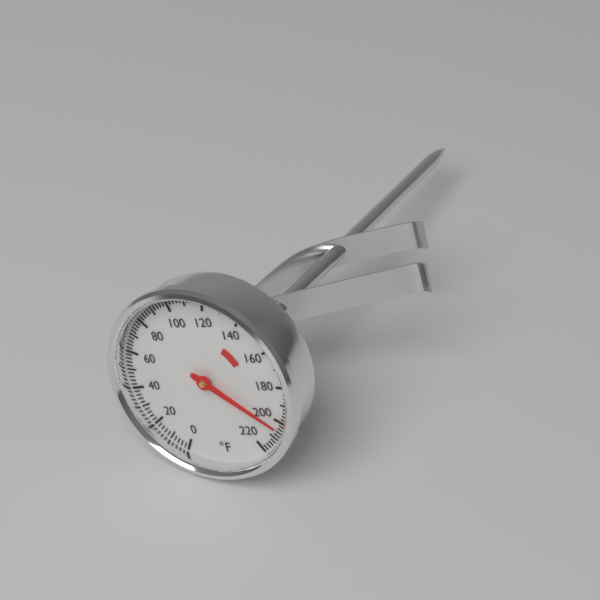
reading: 204 °F
